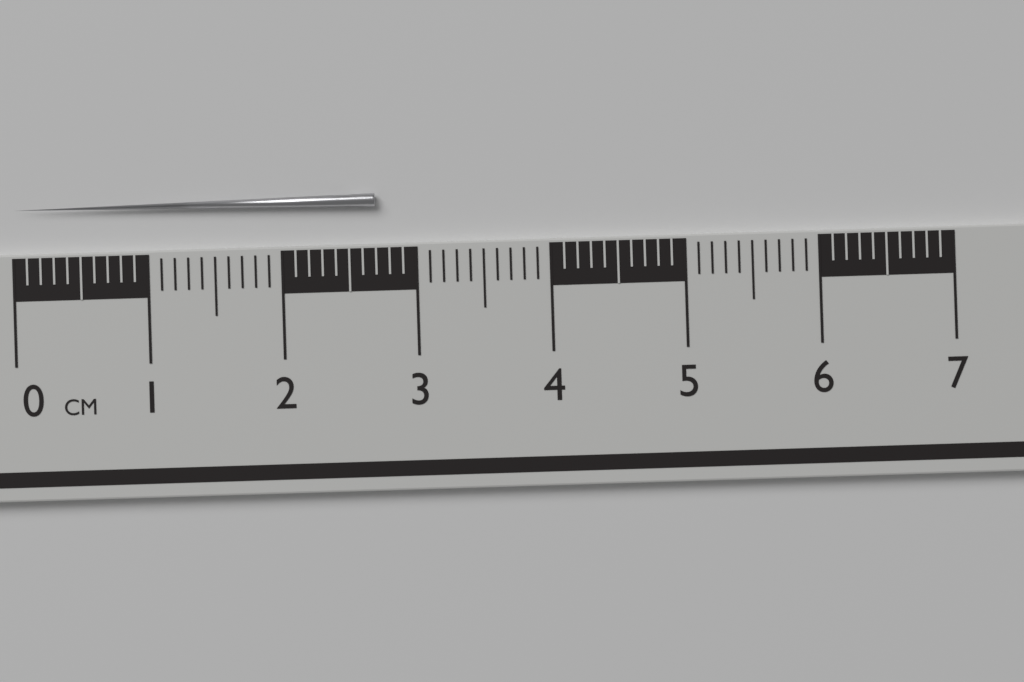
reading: 2.7 cm
